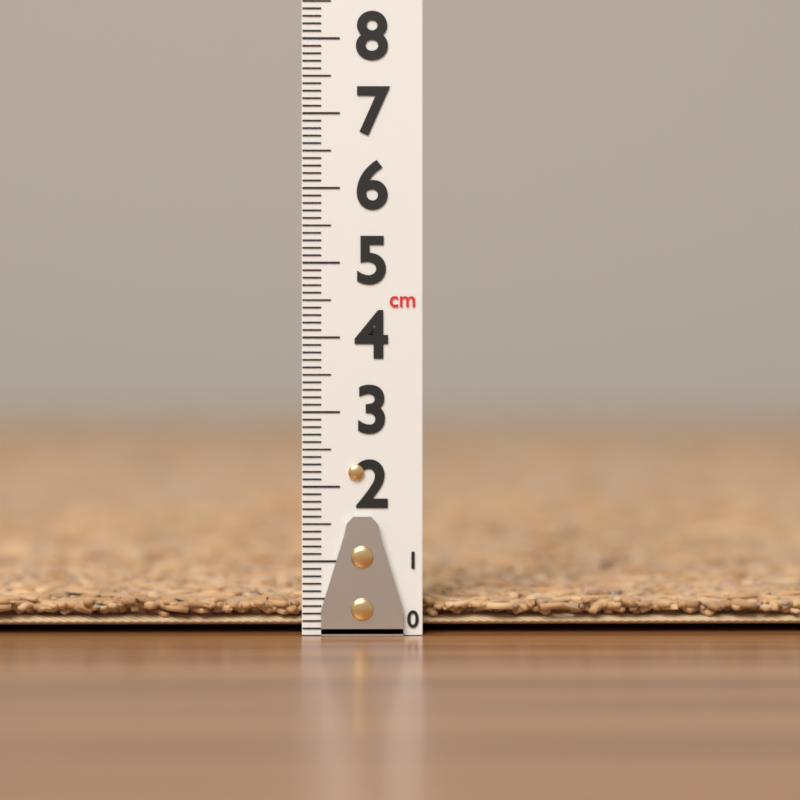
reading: 0.6 cm
